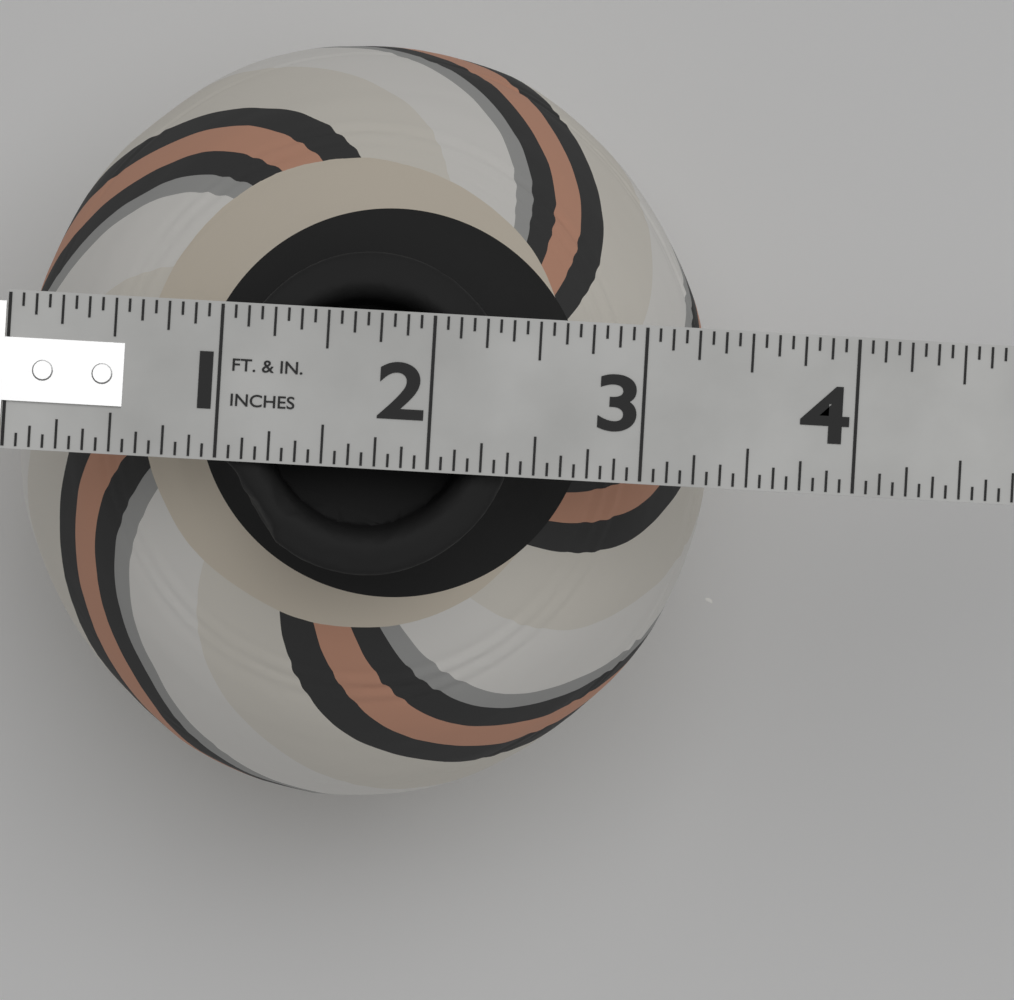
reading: 3.3750 in
